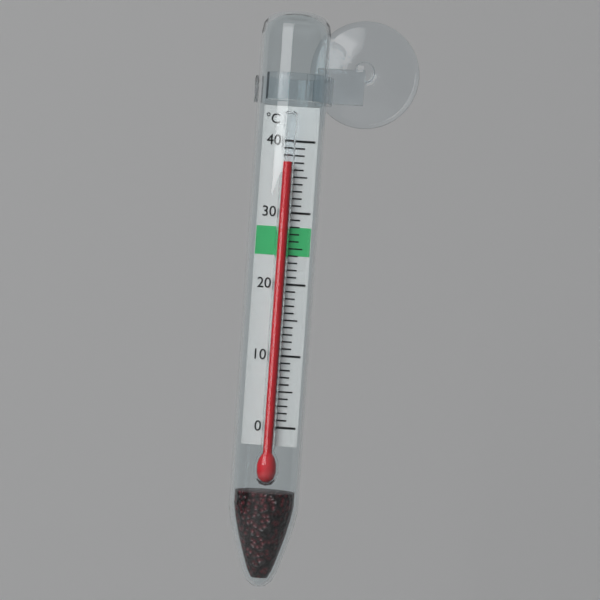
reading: 37 °C
